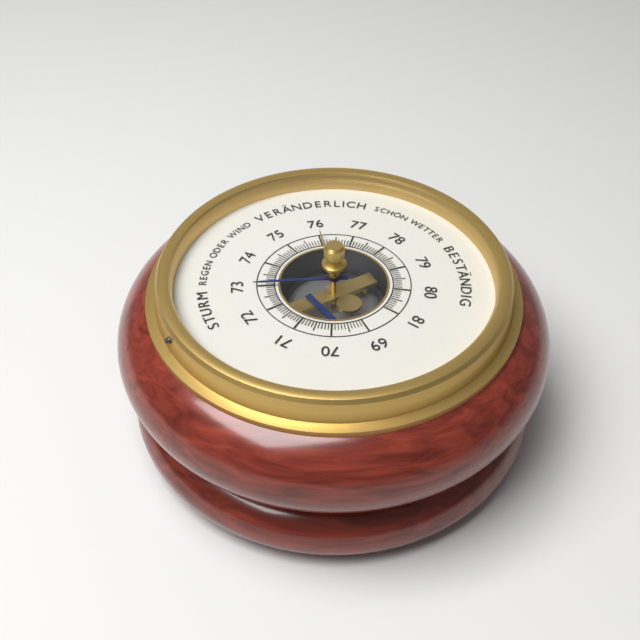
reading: 73.0 (no unit)
